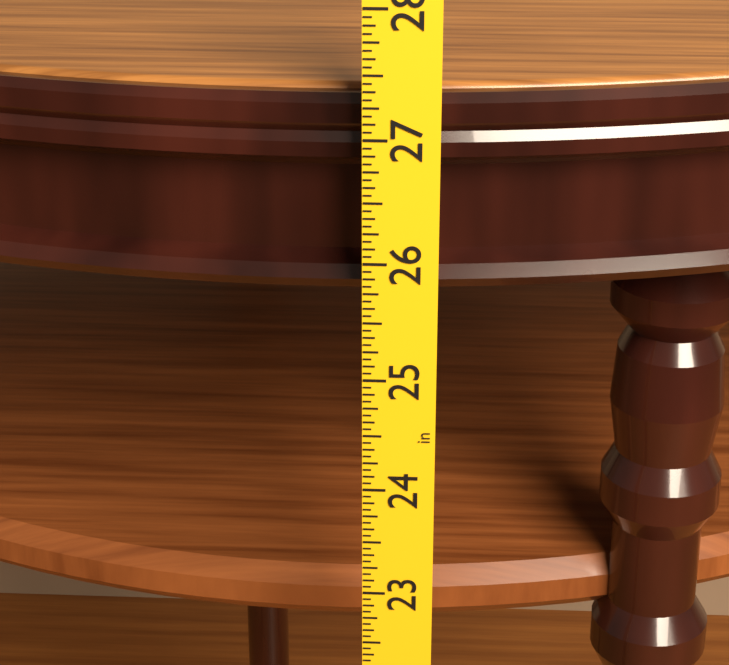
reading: 27.3125 in
